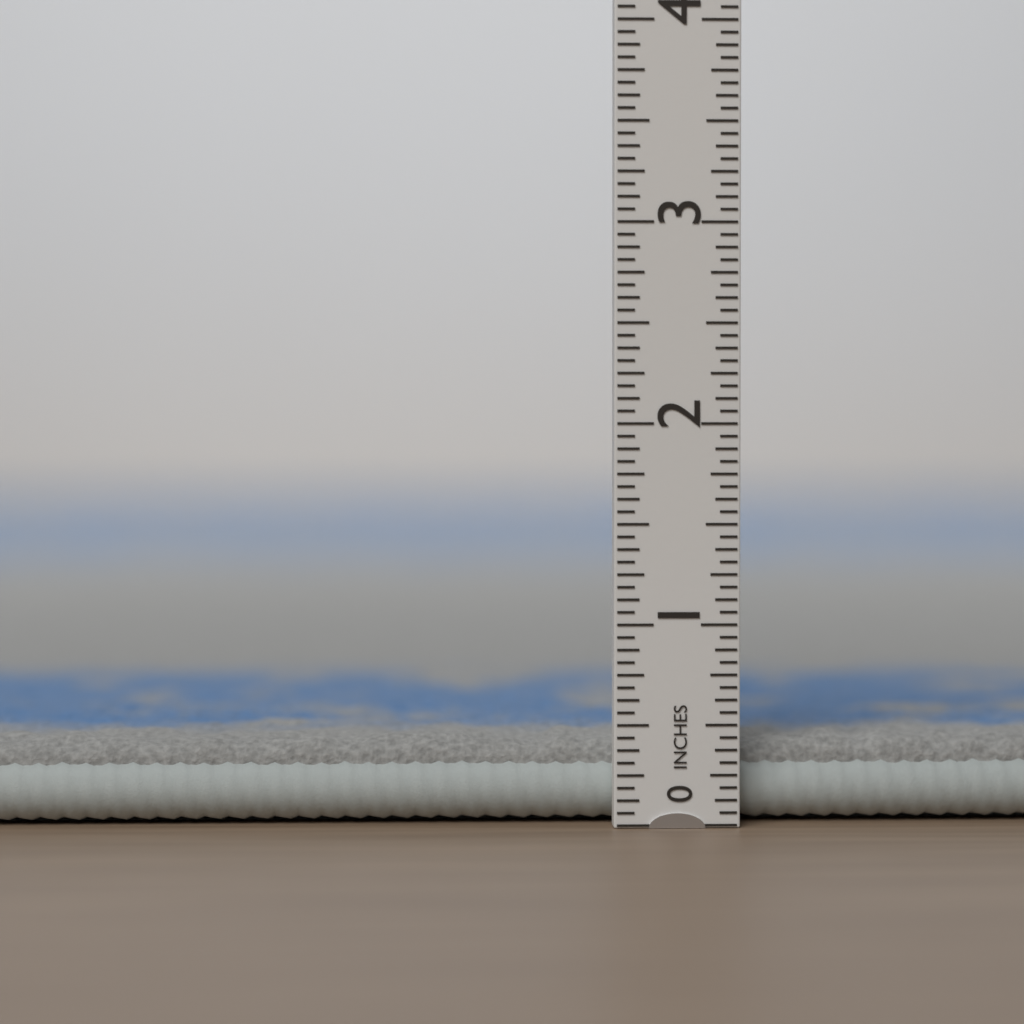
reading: 0.4375 in
